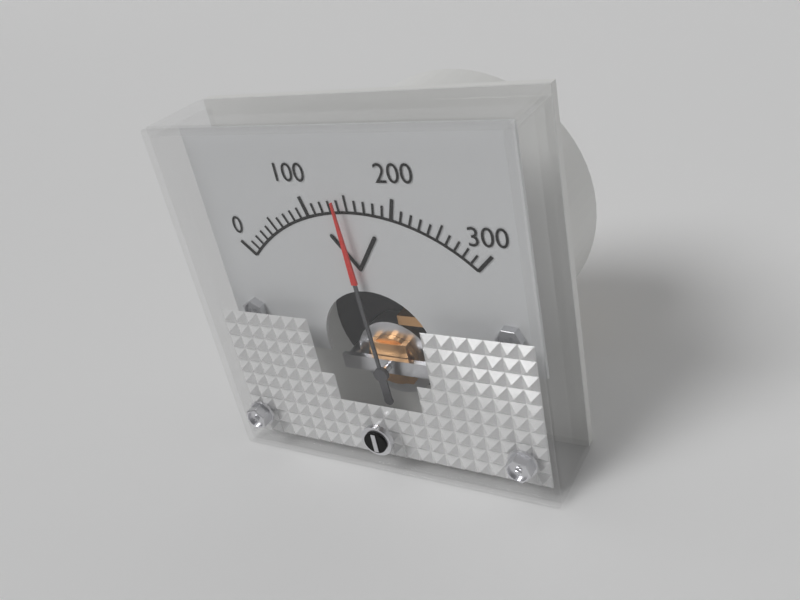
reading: 140 V
